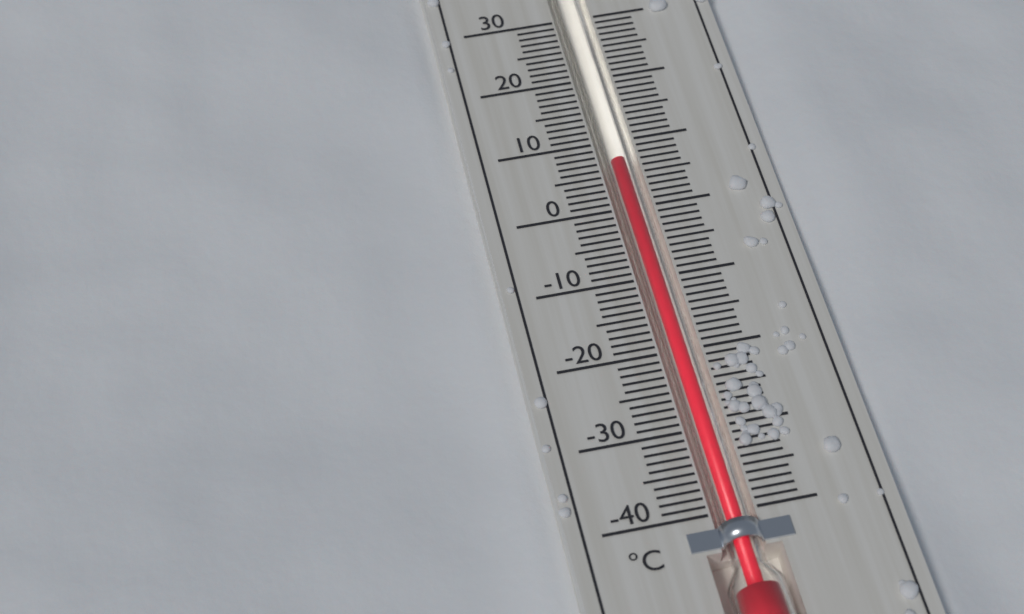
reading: 7 °C
